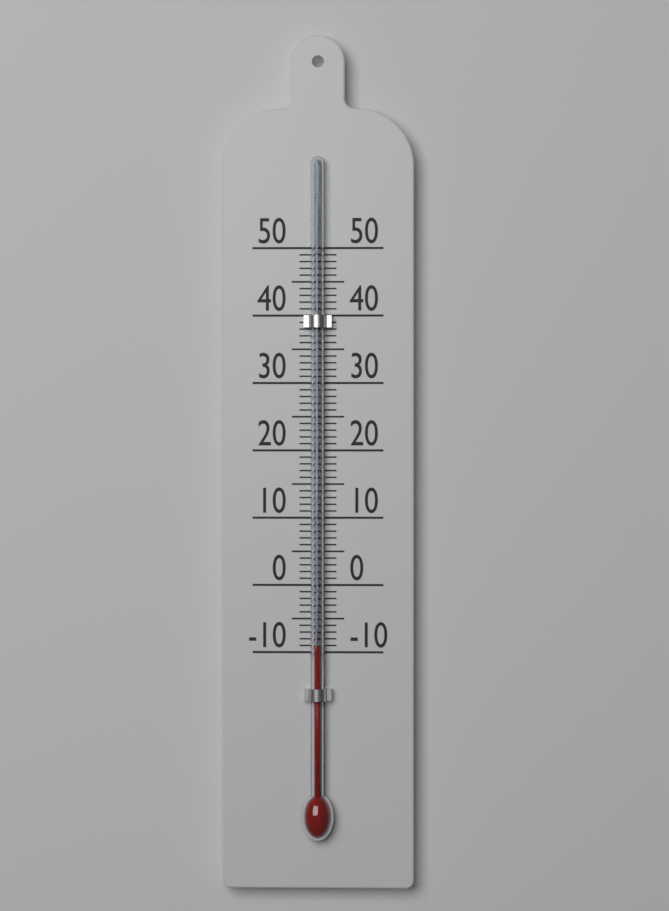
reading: -9 (no unit)
